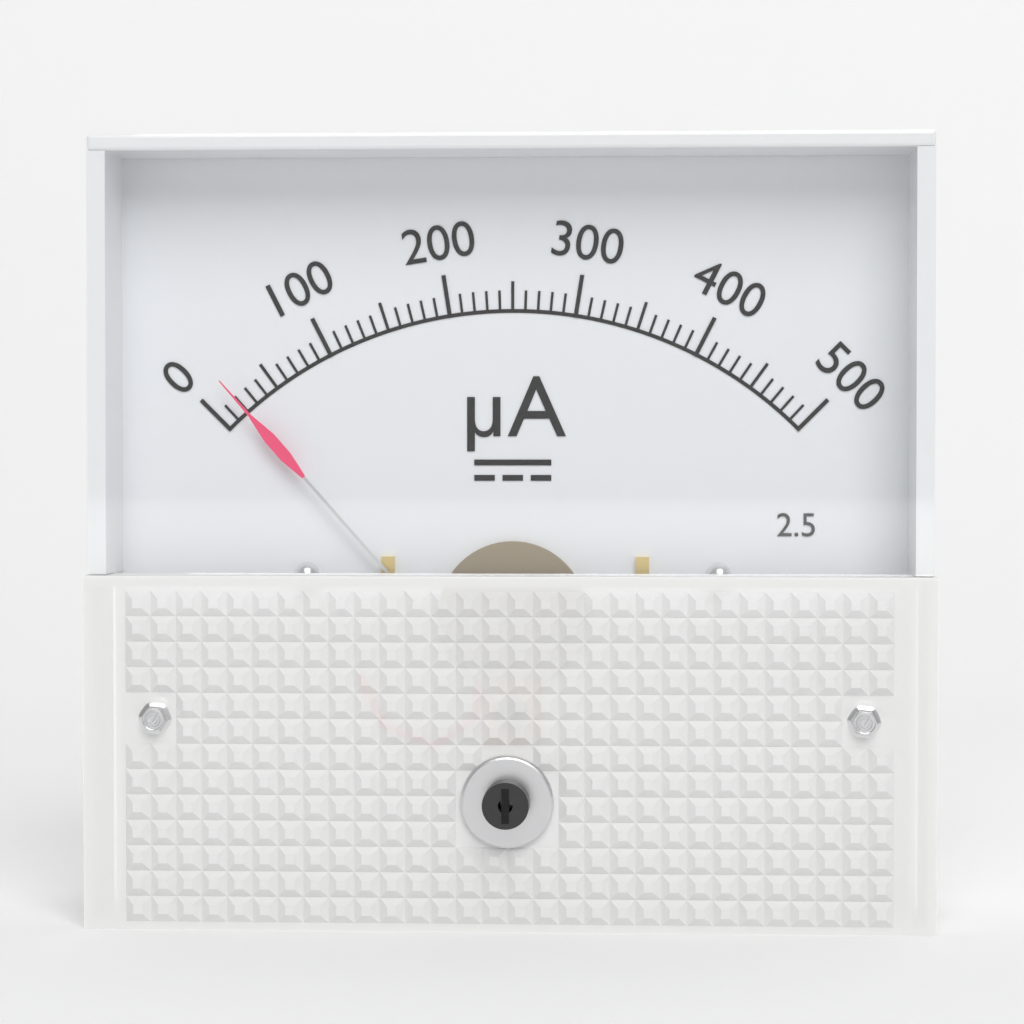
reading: 20 µA
